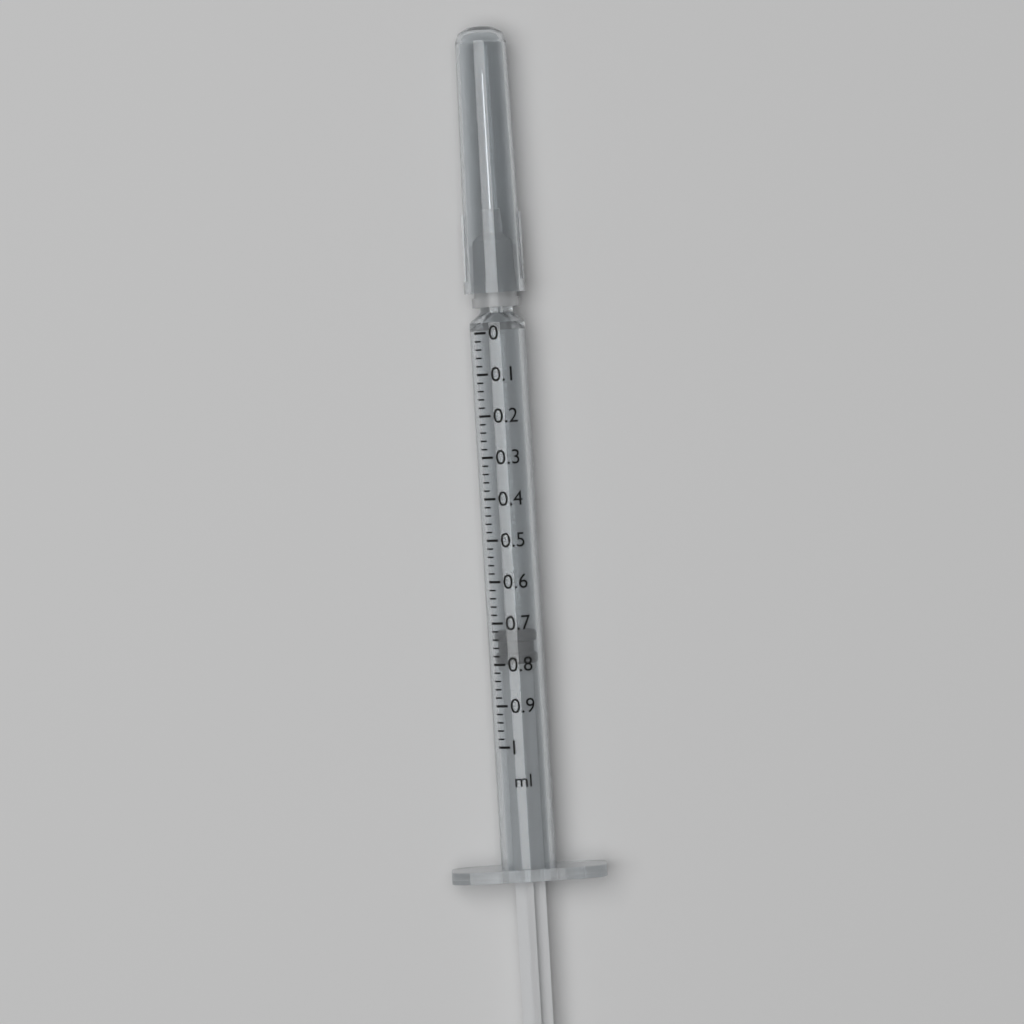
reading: 0.72 ml
